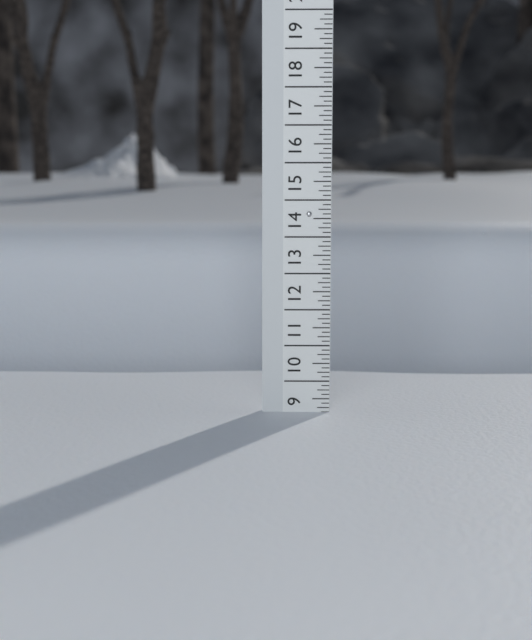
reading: 9.125 (no unit)
